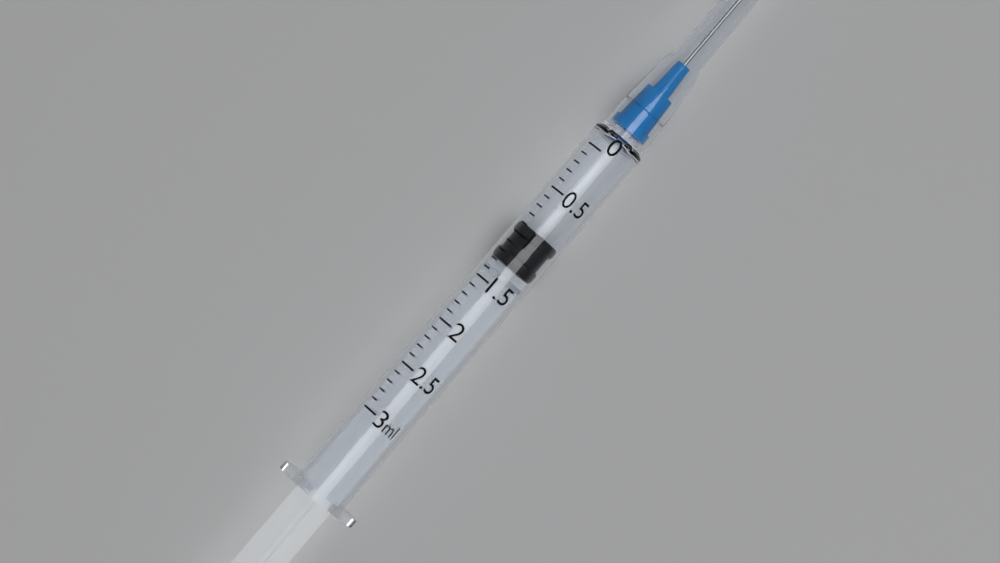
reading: 0.9 ml
